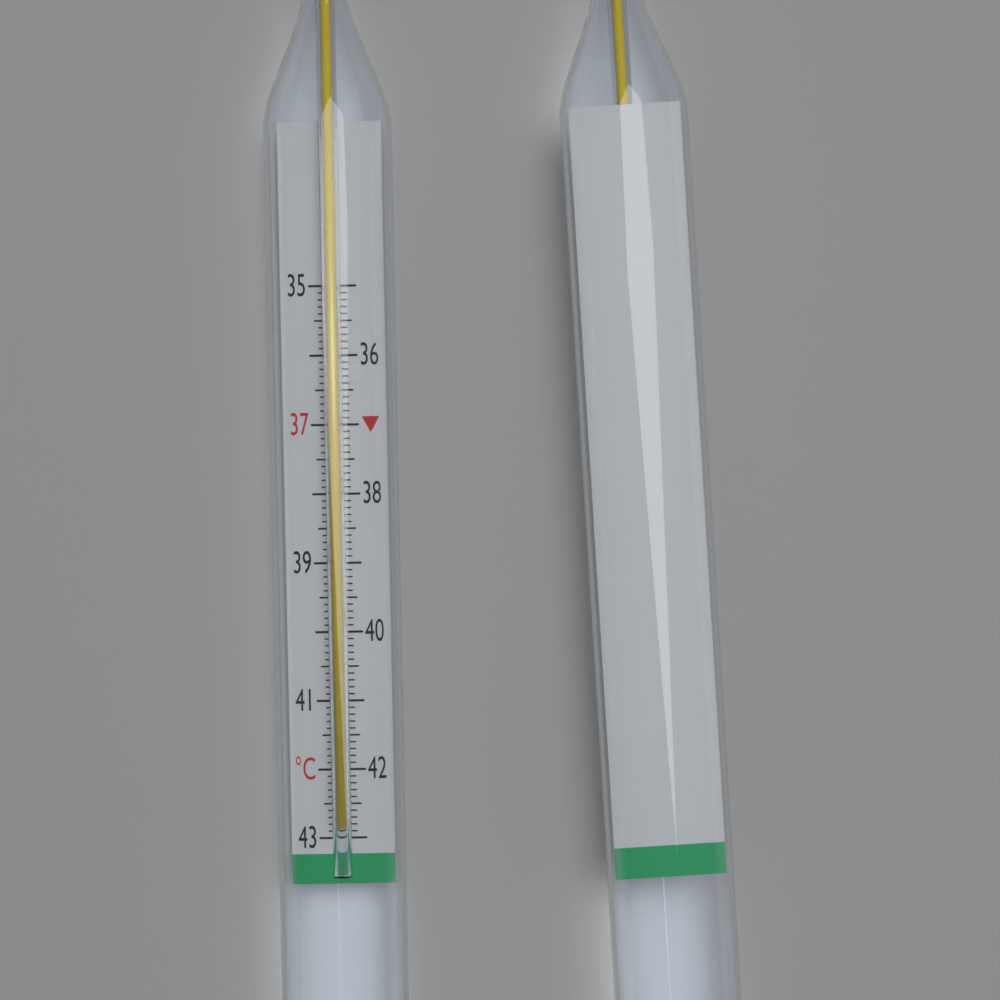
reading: 42.8 °C
